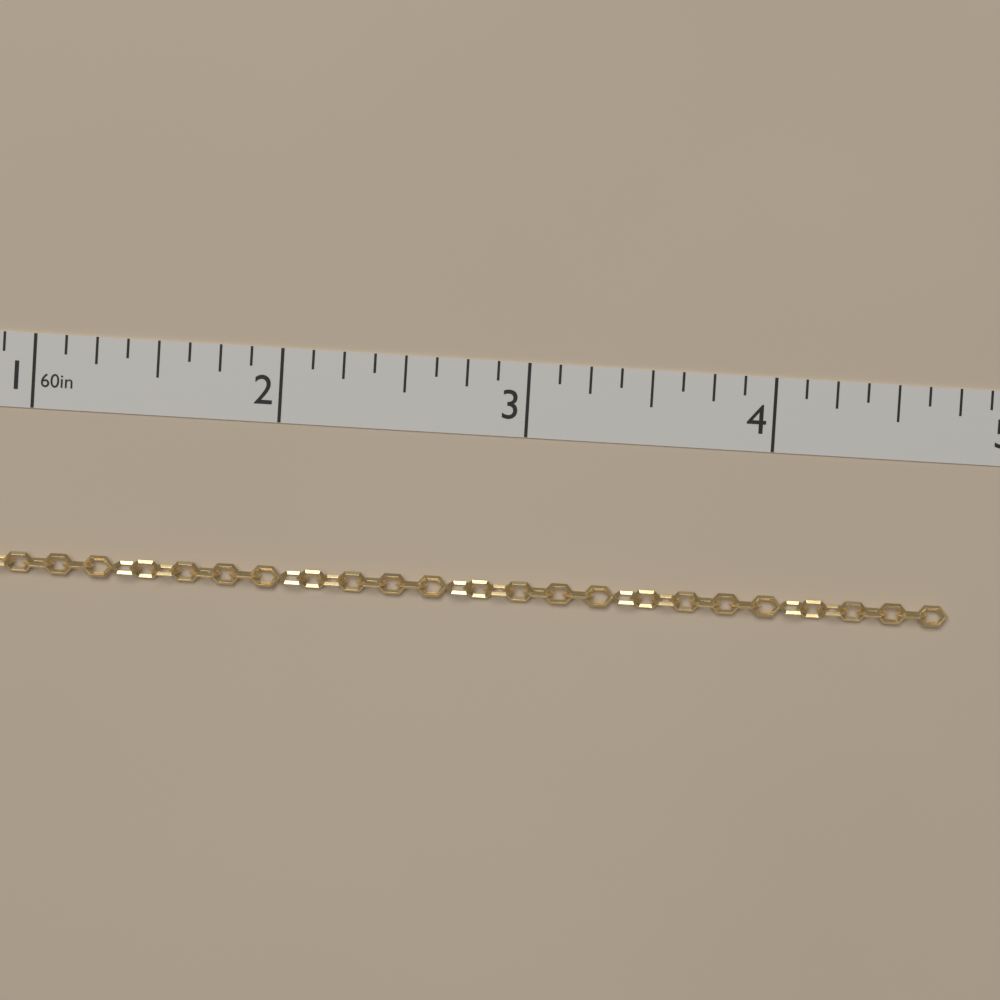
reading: 4.750 in
